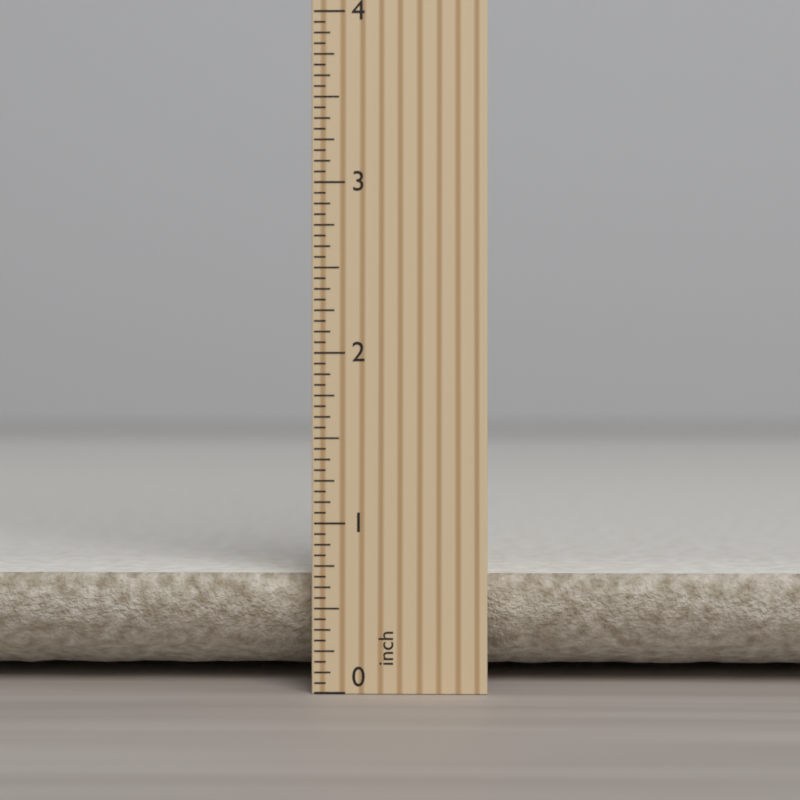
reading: 0.6875 inch
